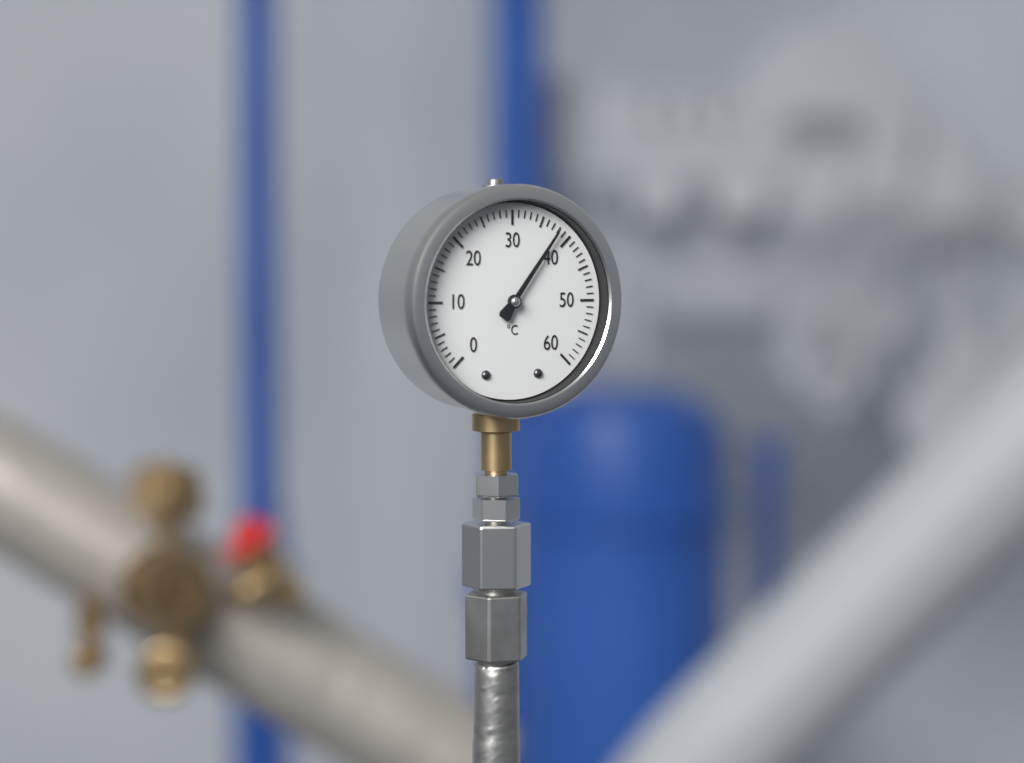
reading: 38 °C
